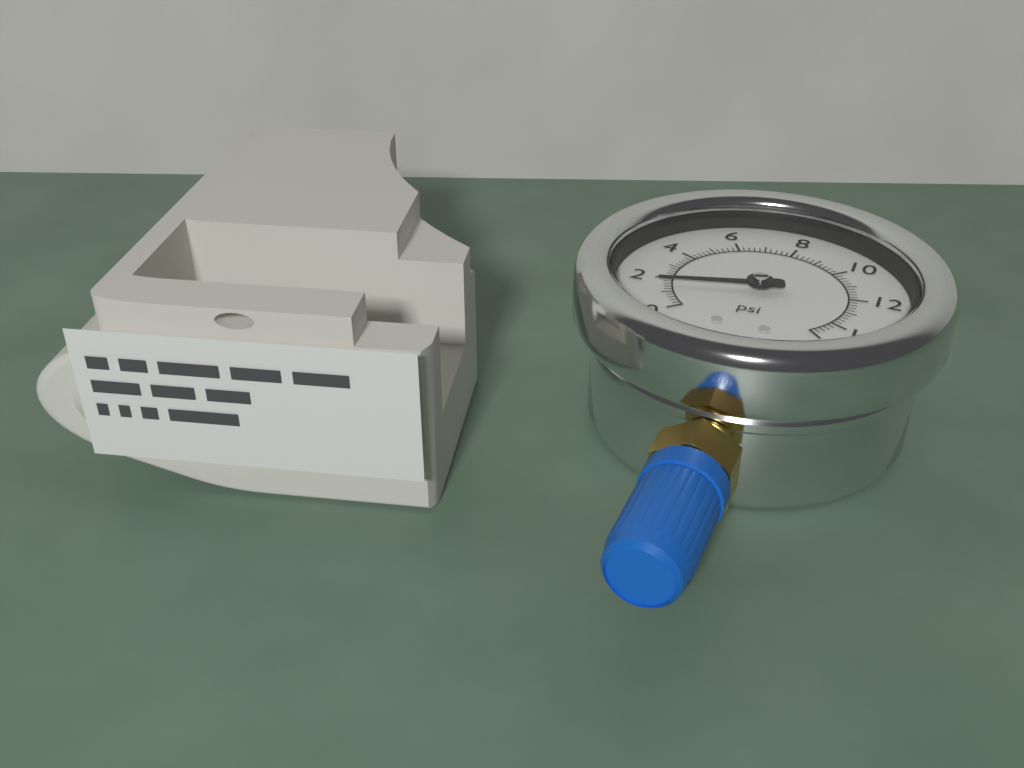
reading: 1.6 psi
